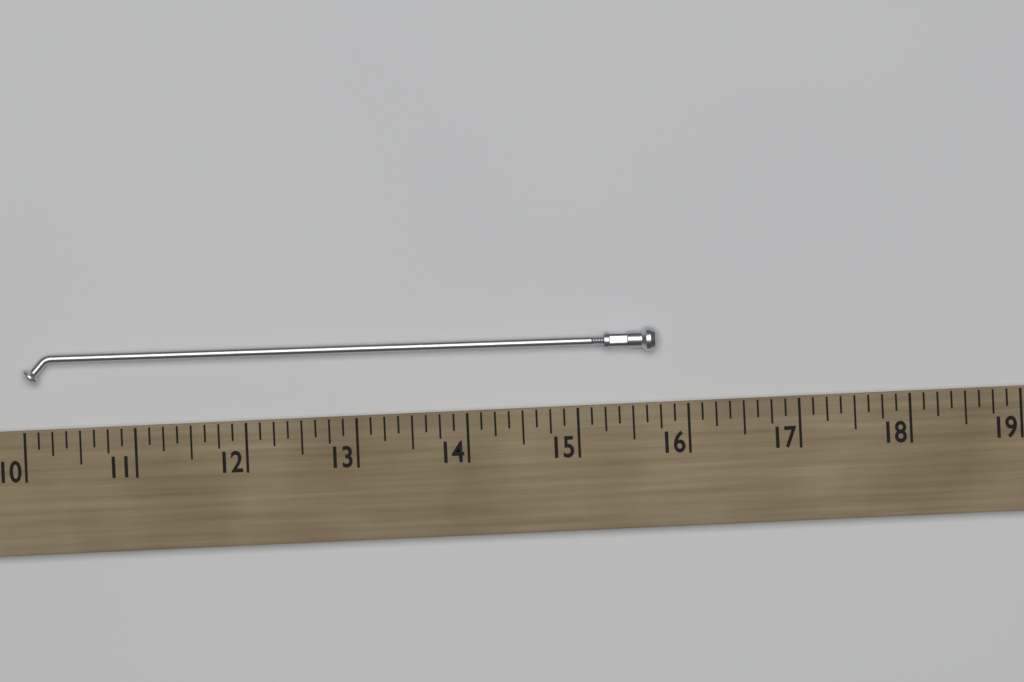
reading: 15.750 (no unit)
